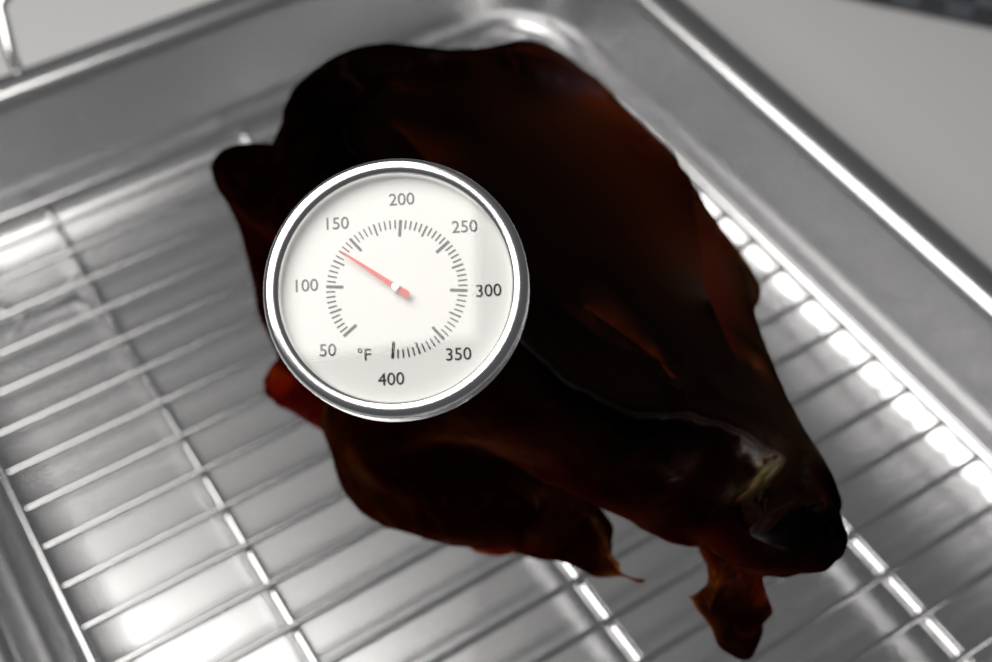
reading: 135 °F
